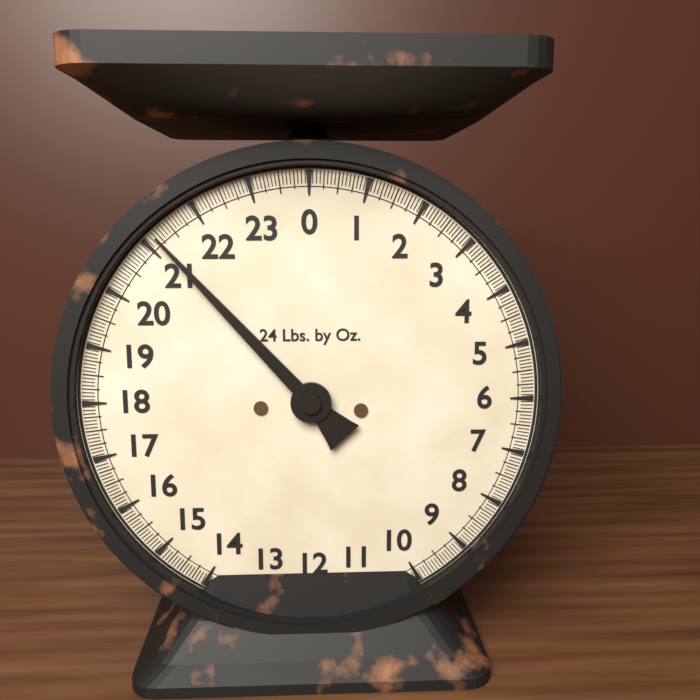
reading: 21.1875 lb
